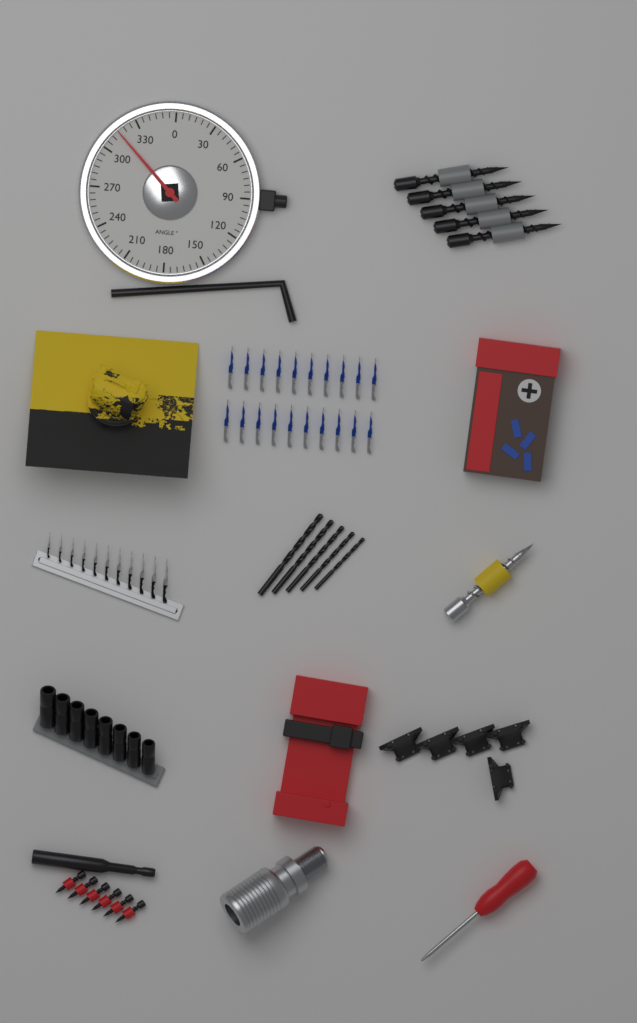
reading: 315 °
